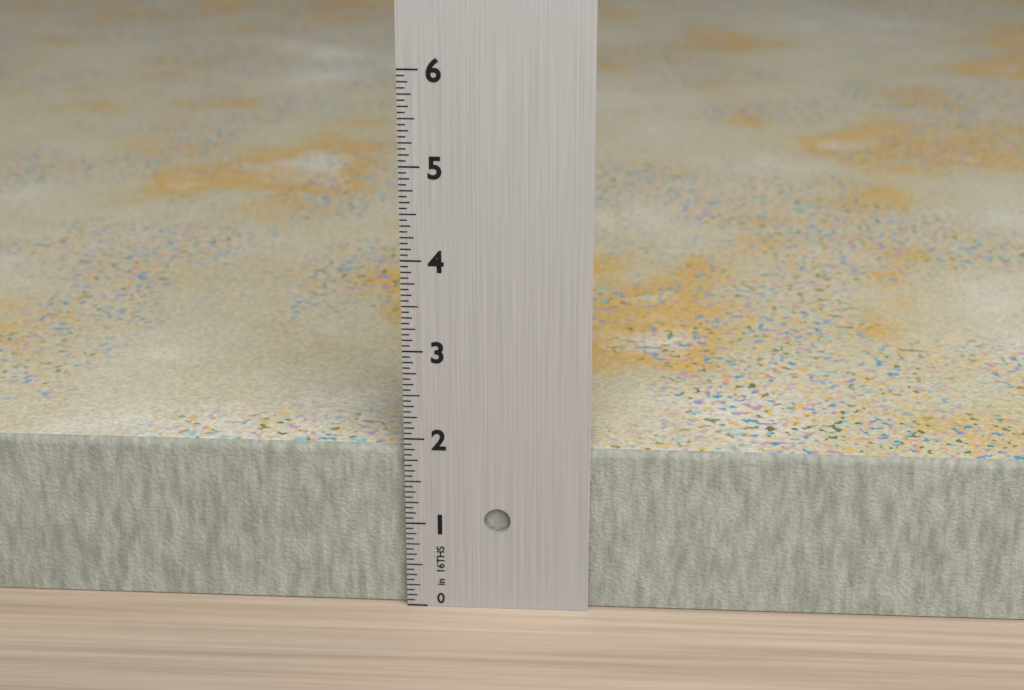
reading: 1.8750 in
